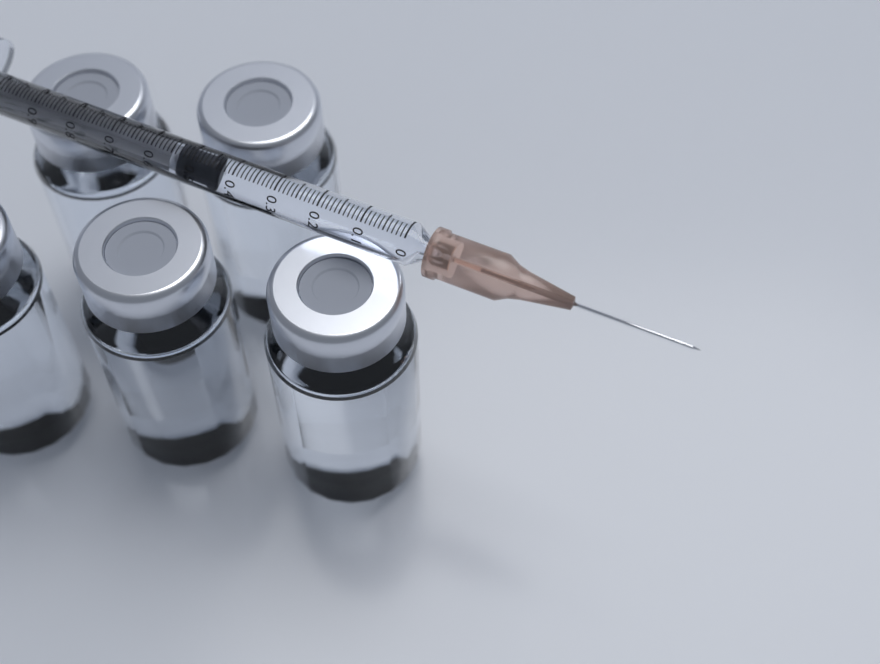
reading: 0.43 ml
